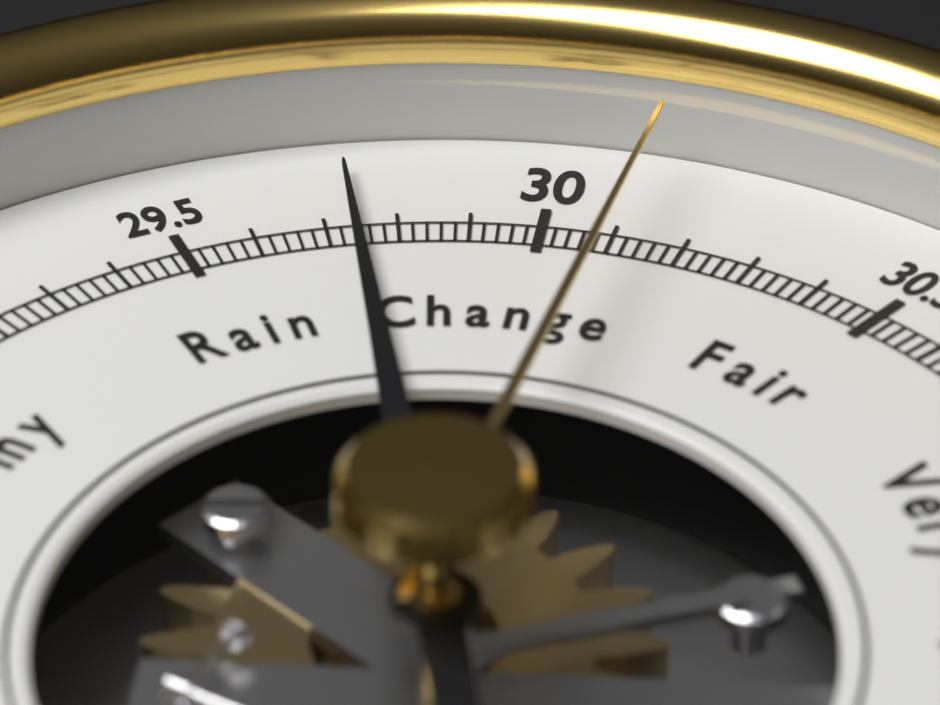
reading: 29.74 inHg
